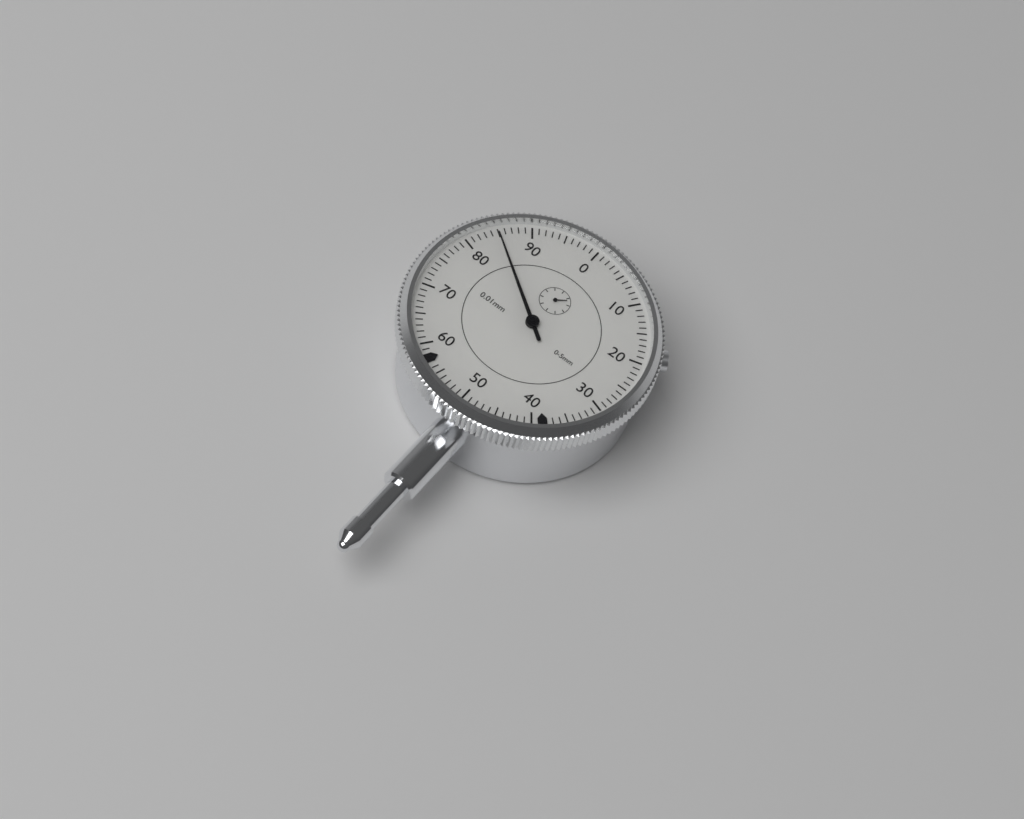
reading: 0.85 mm
